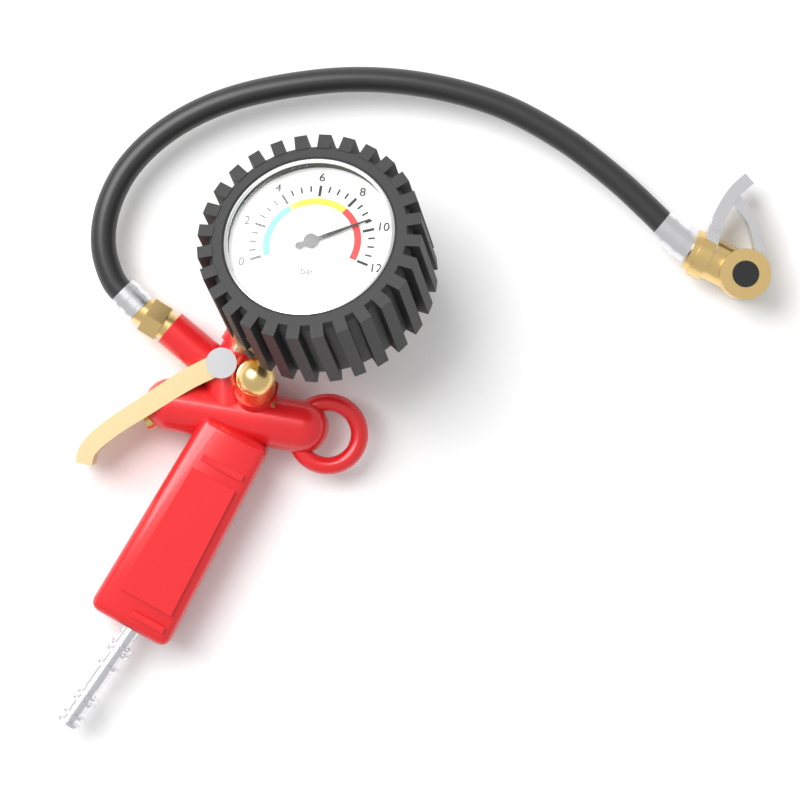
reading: 9.5 bar
